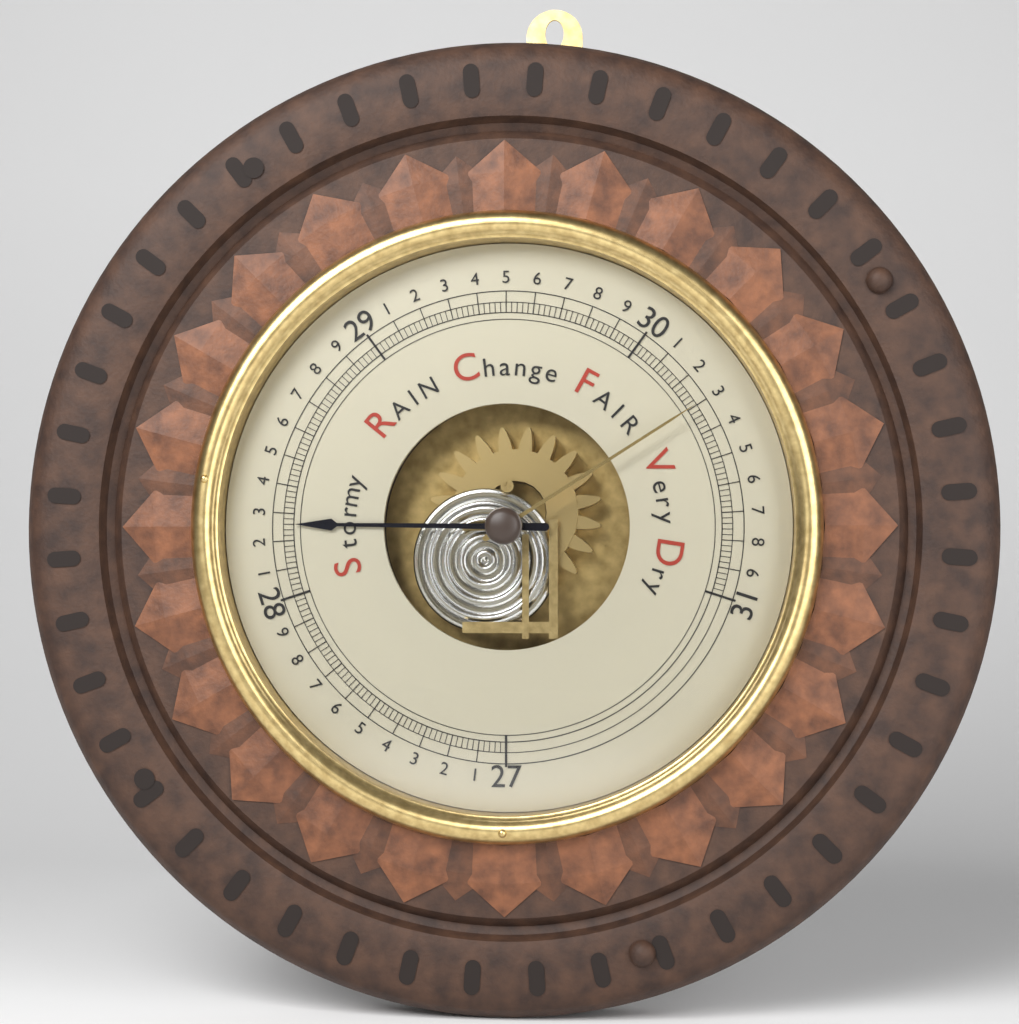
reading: 28.26 inHg
